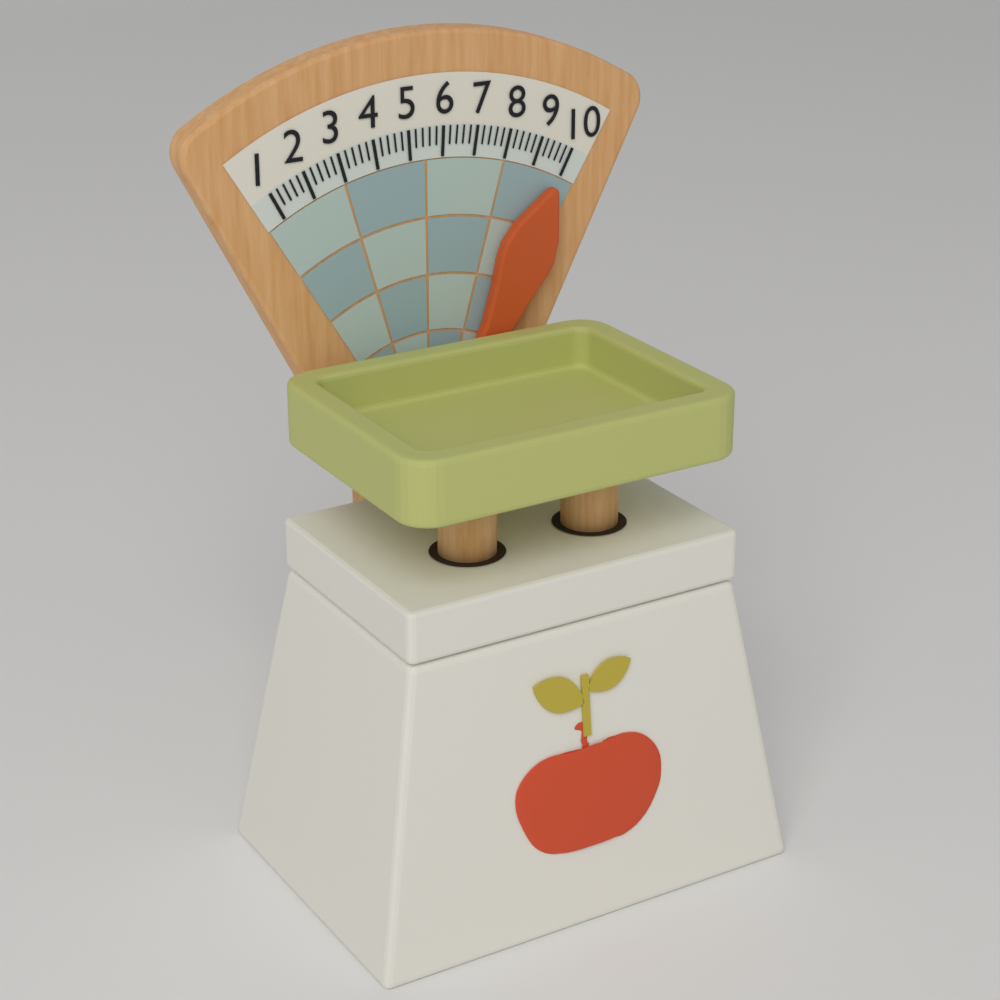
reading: 9.8 (no unit)
